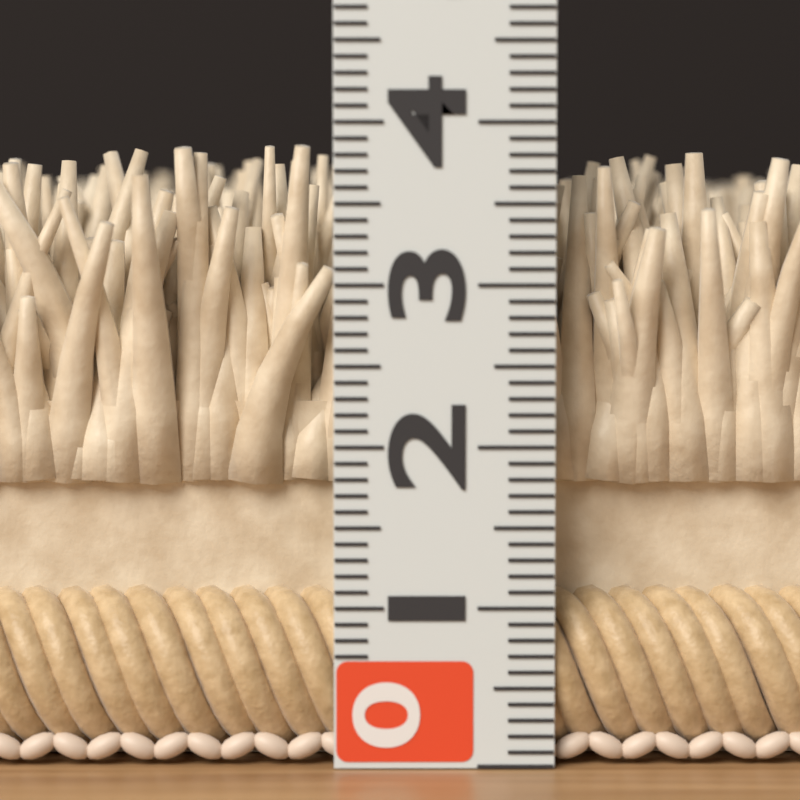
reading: 3.9 (no unit)
